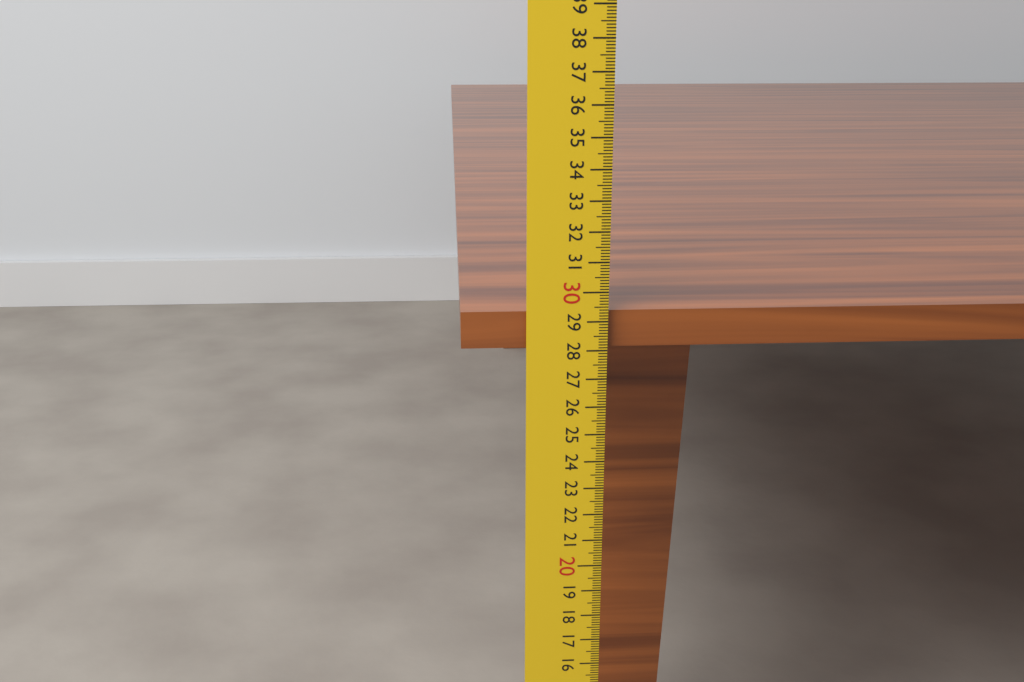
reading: 29.3 cm
